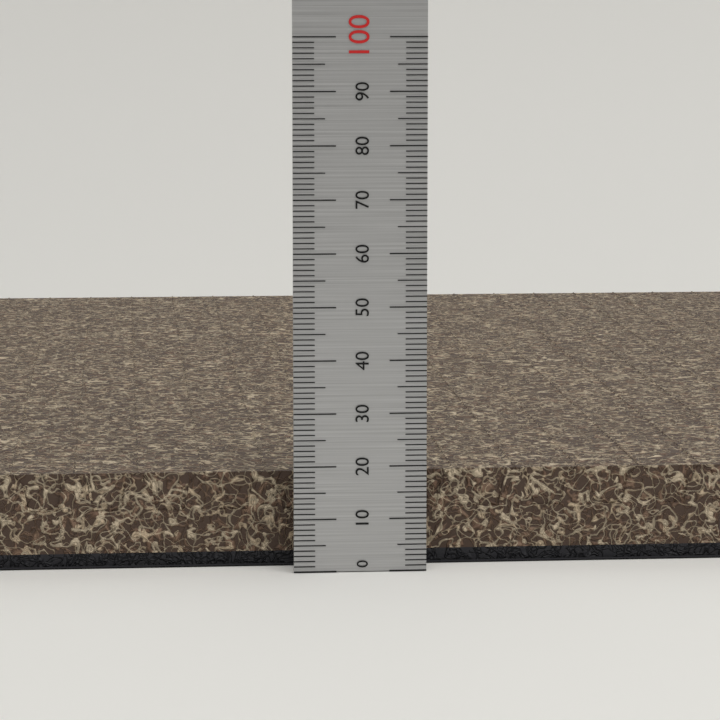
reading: 18 (no unit)
